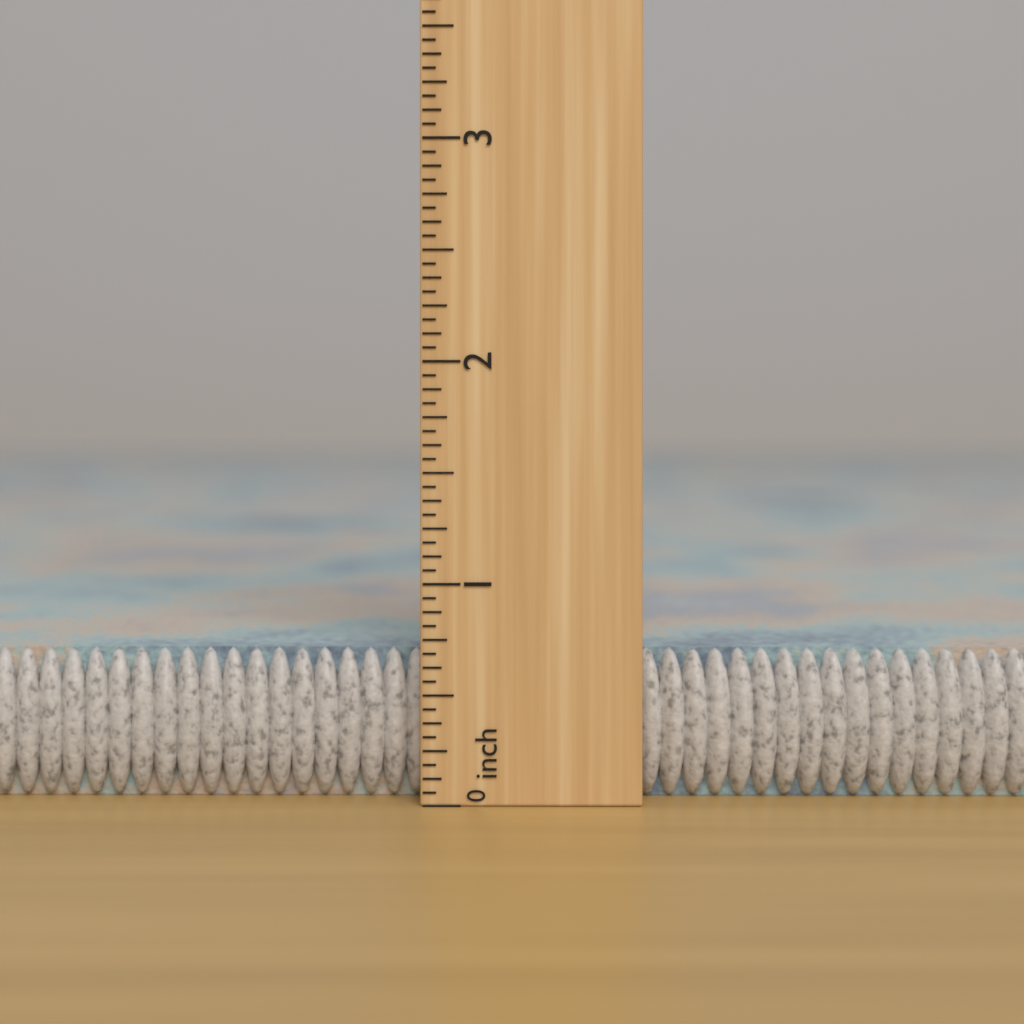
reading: 0.6875 inch
